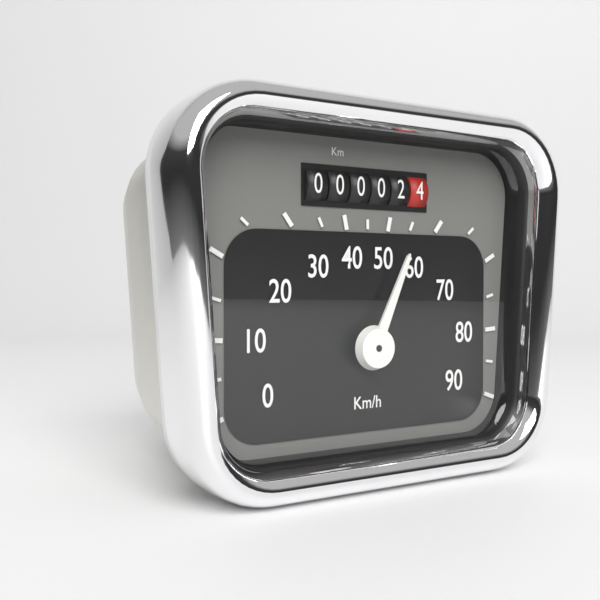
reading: 55 km/h
